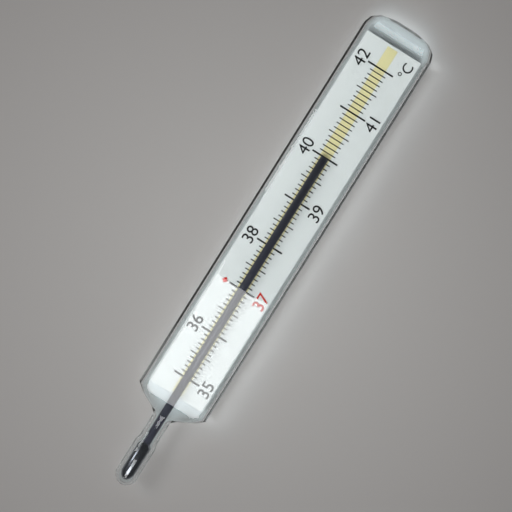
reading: 40.0 °C
